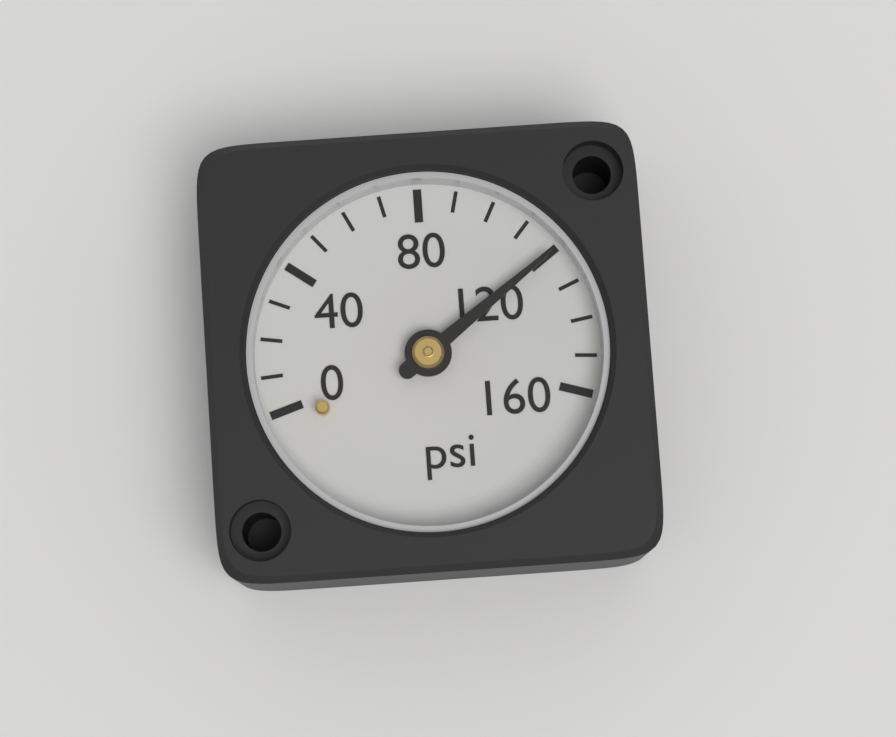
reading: 120 psi
